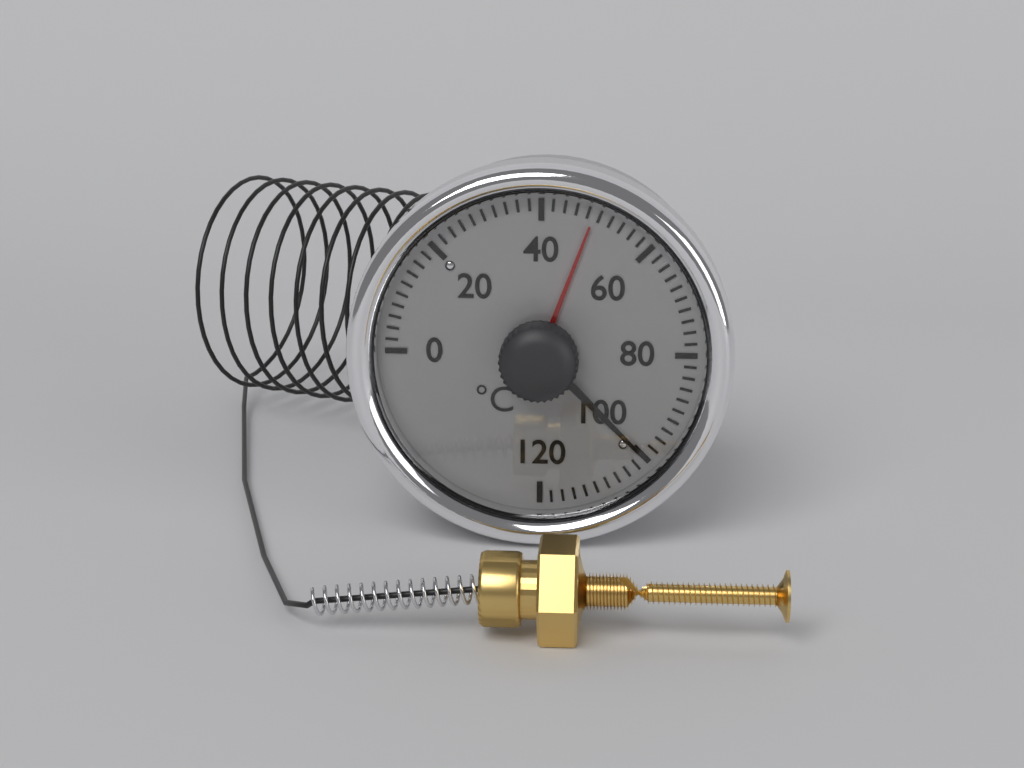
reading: 100 °C
